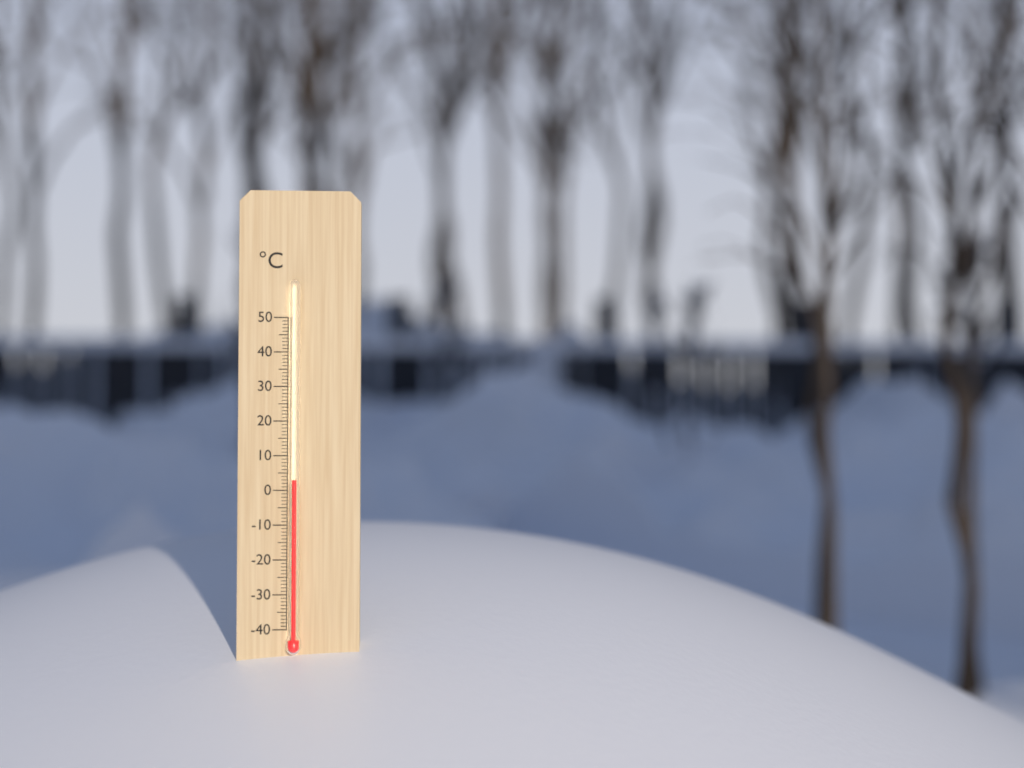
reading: 3 °C
